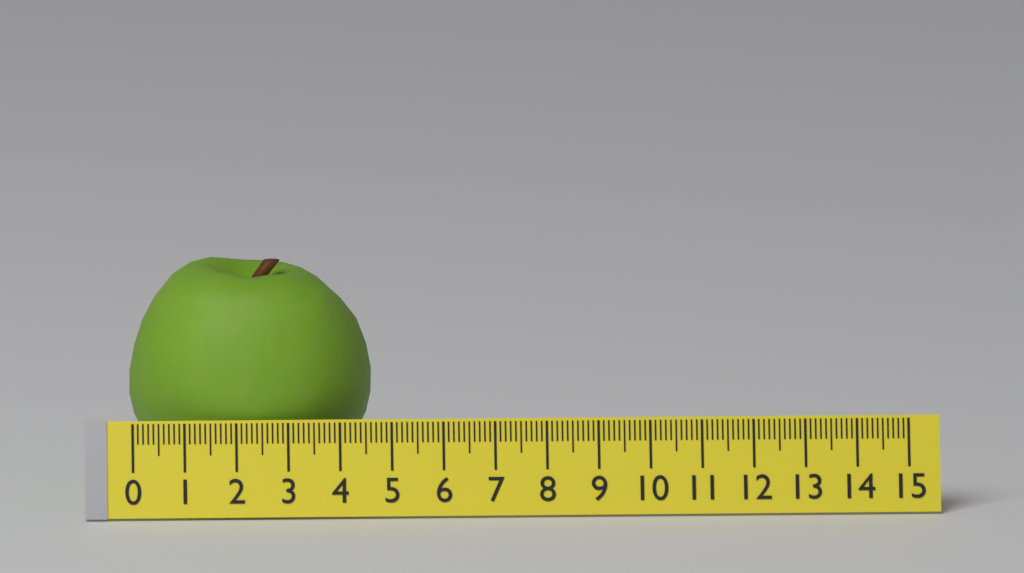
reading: 4.7 (no unit)
